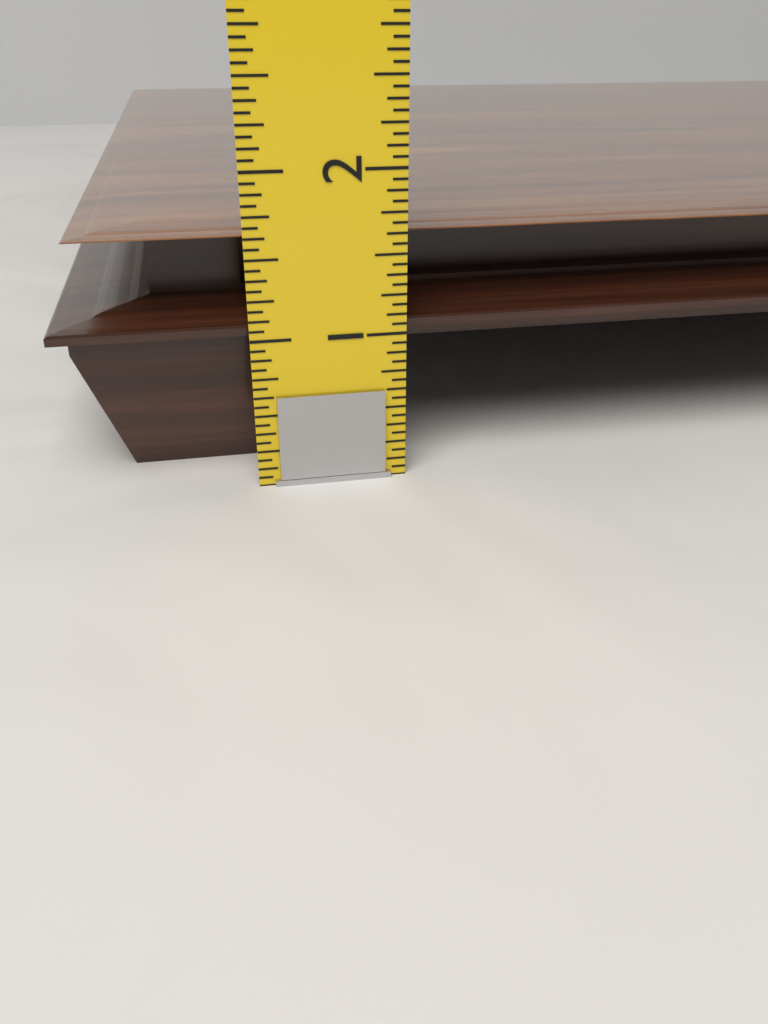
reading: 1.6250 in
